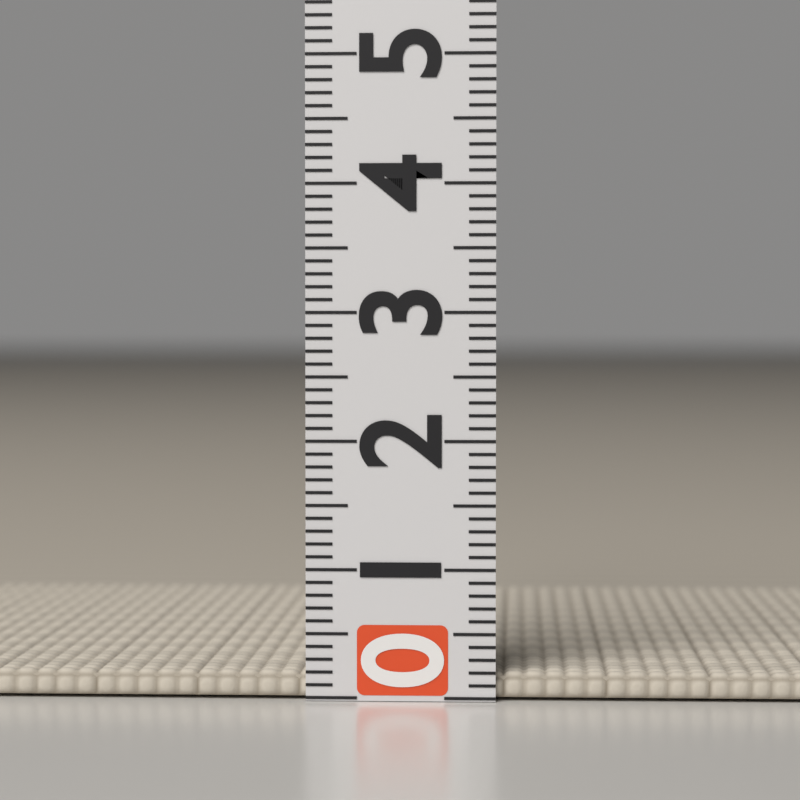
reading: 0.2 (no unit)
